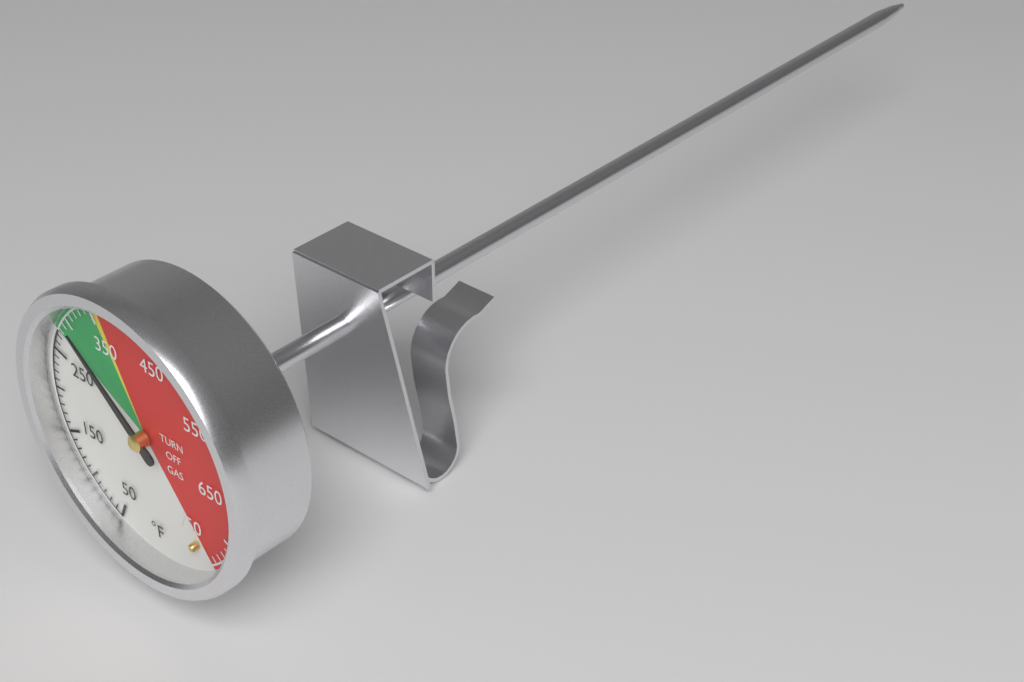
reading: 300 °F
